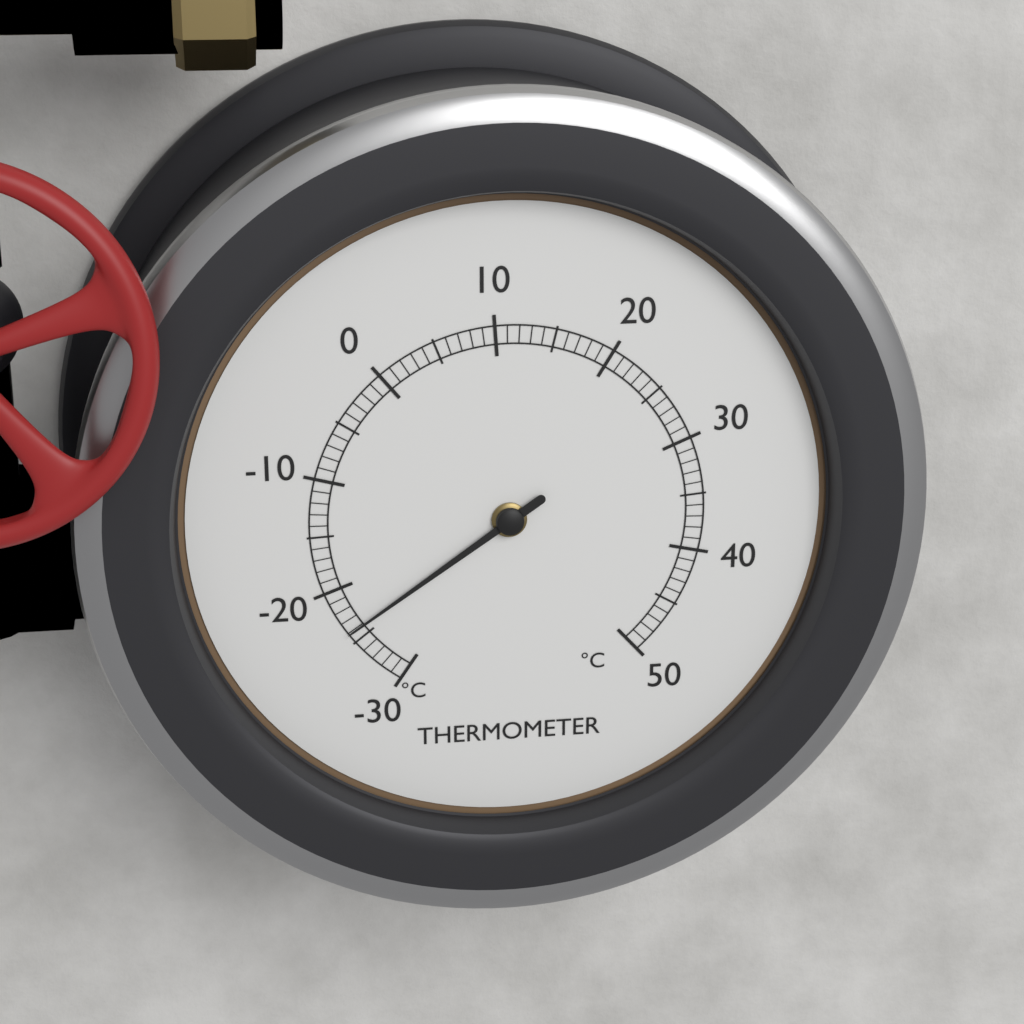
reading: -24 °C
